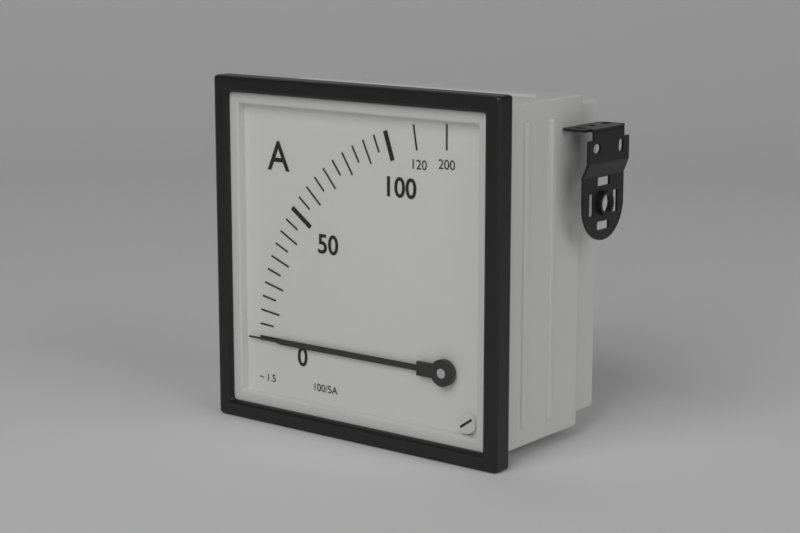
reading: 0 A
